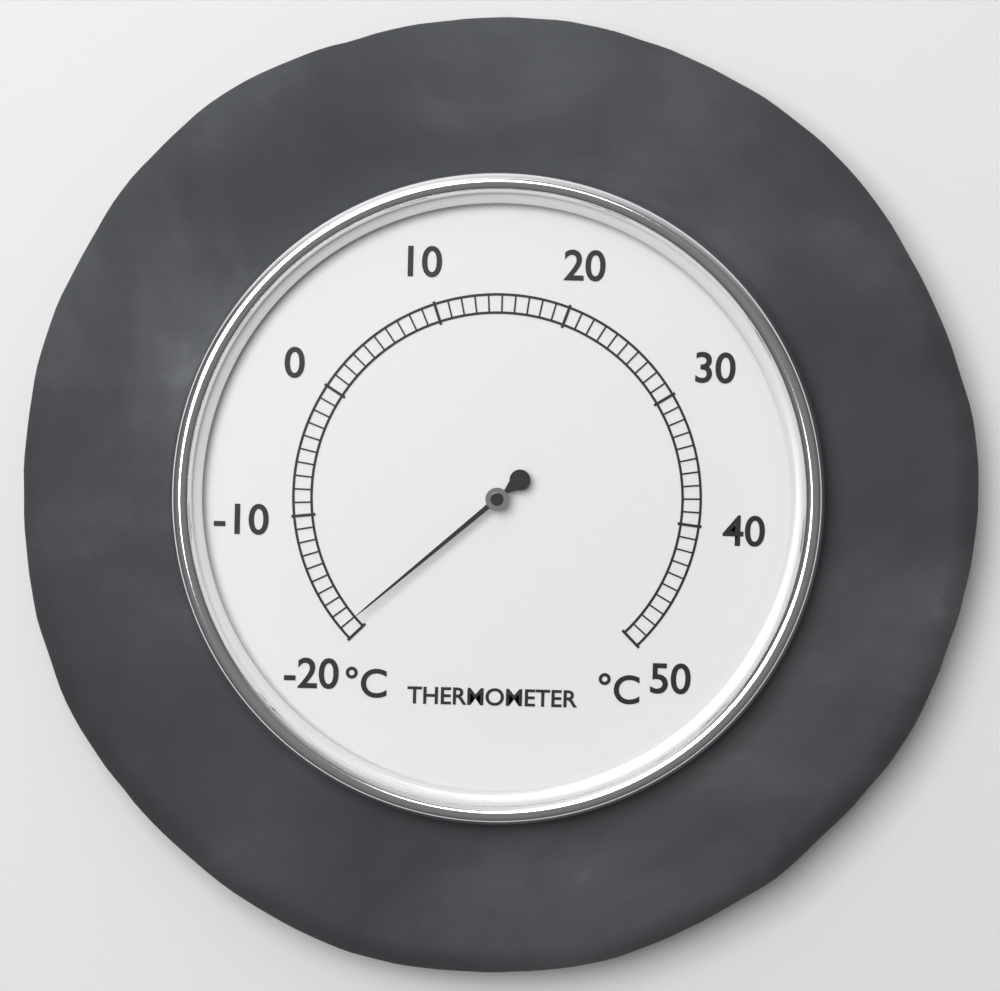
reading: -19 °C
